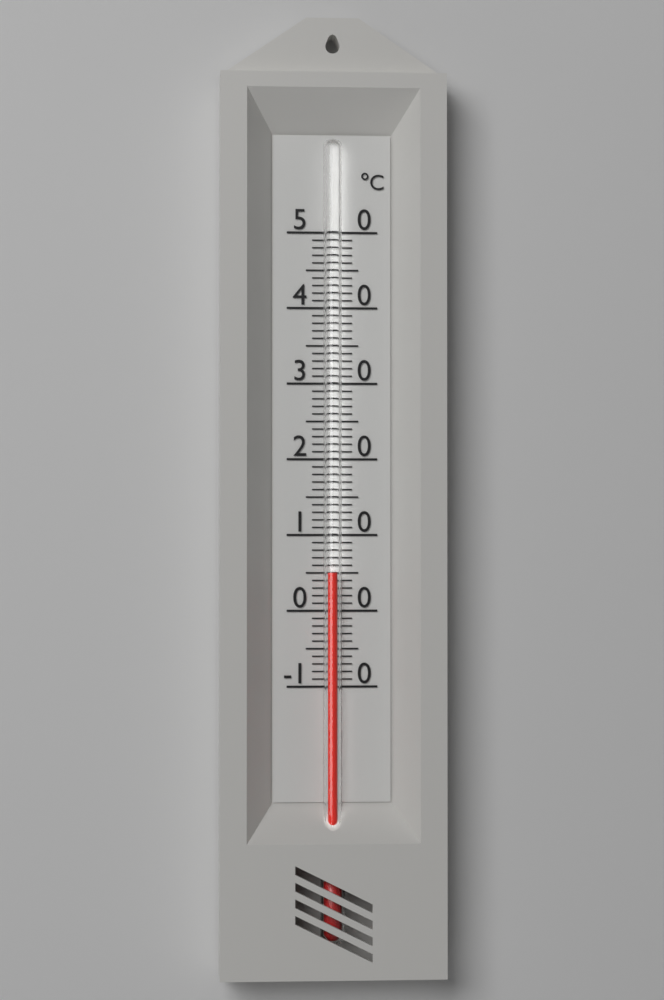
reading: 5 °C
